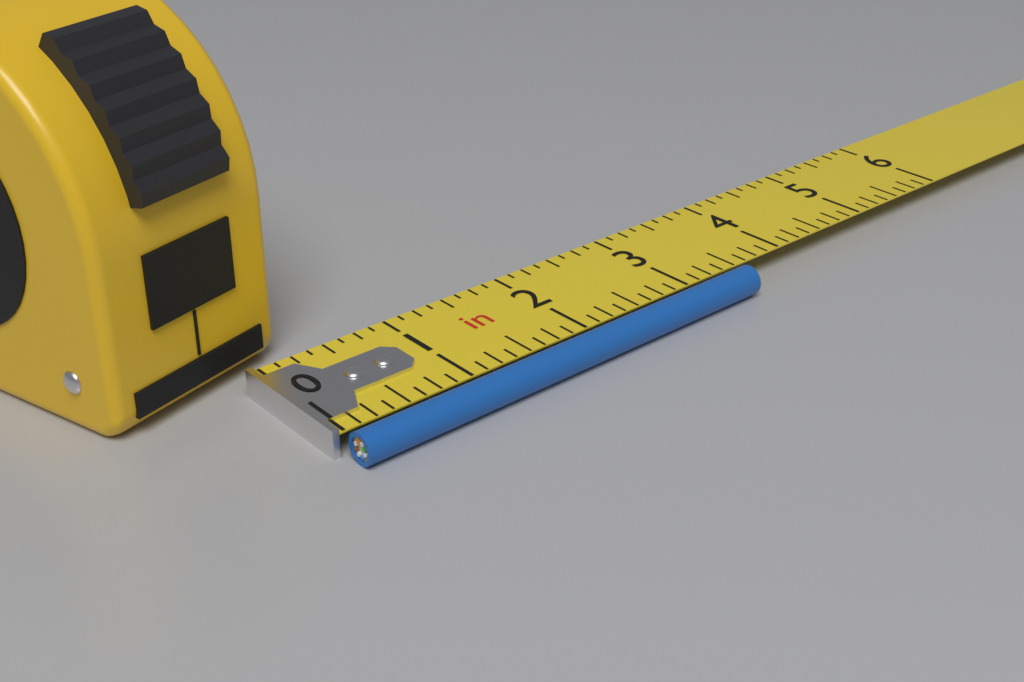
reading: 3.500 in
